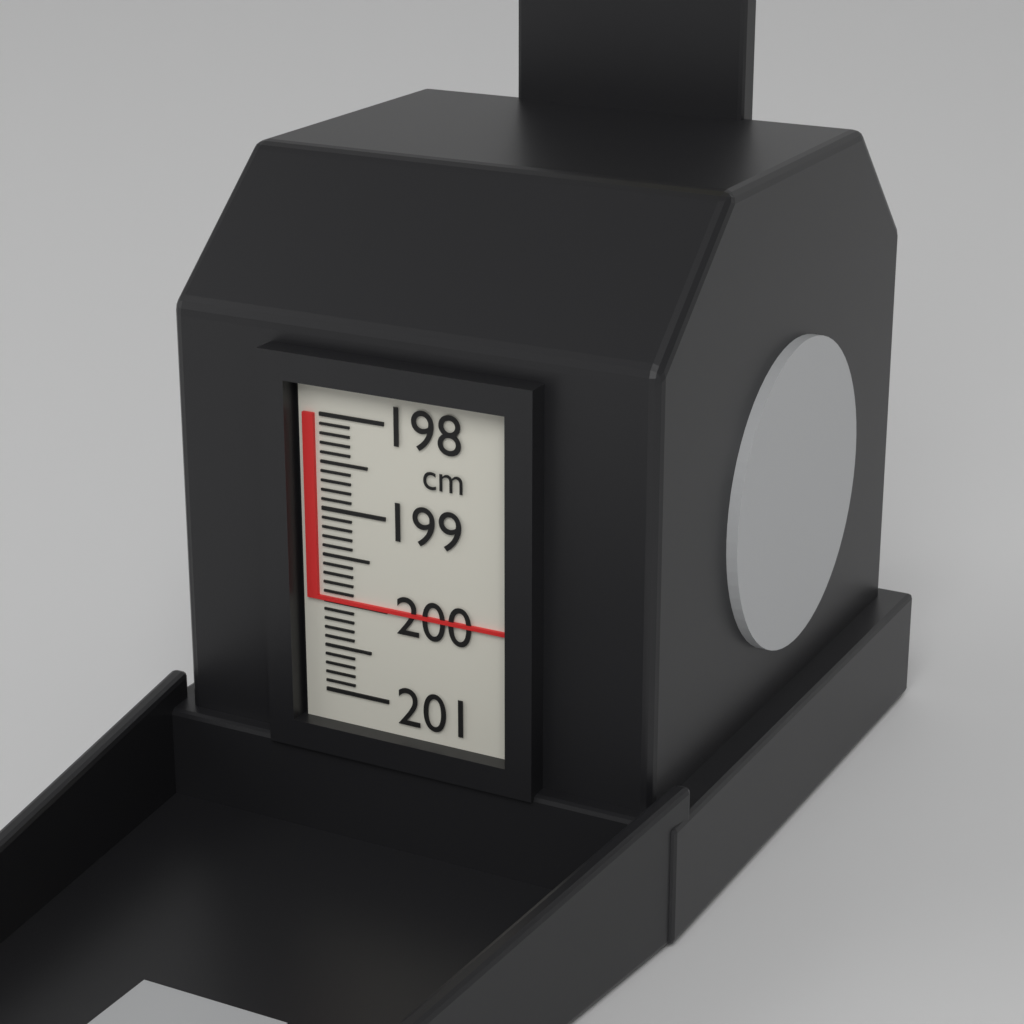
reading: 200.0 cm
